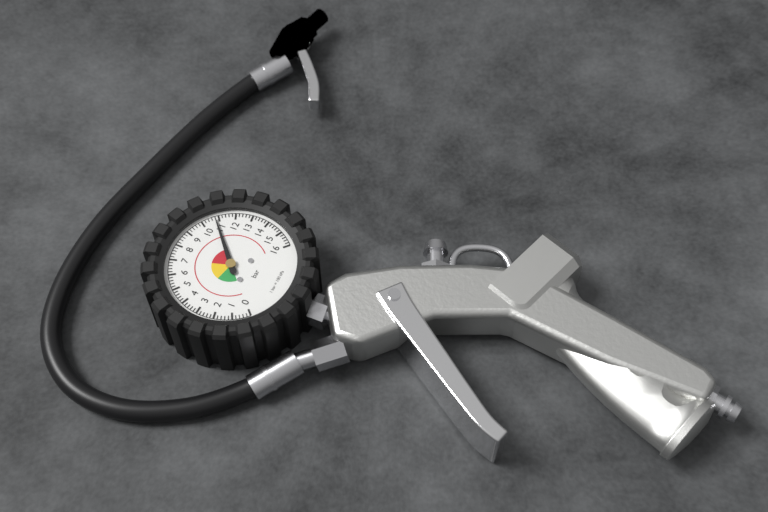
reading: 10.8 bar
